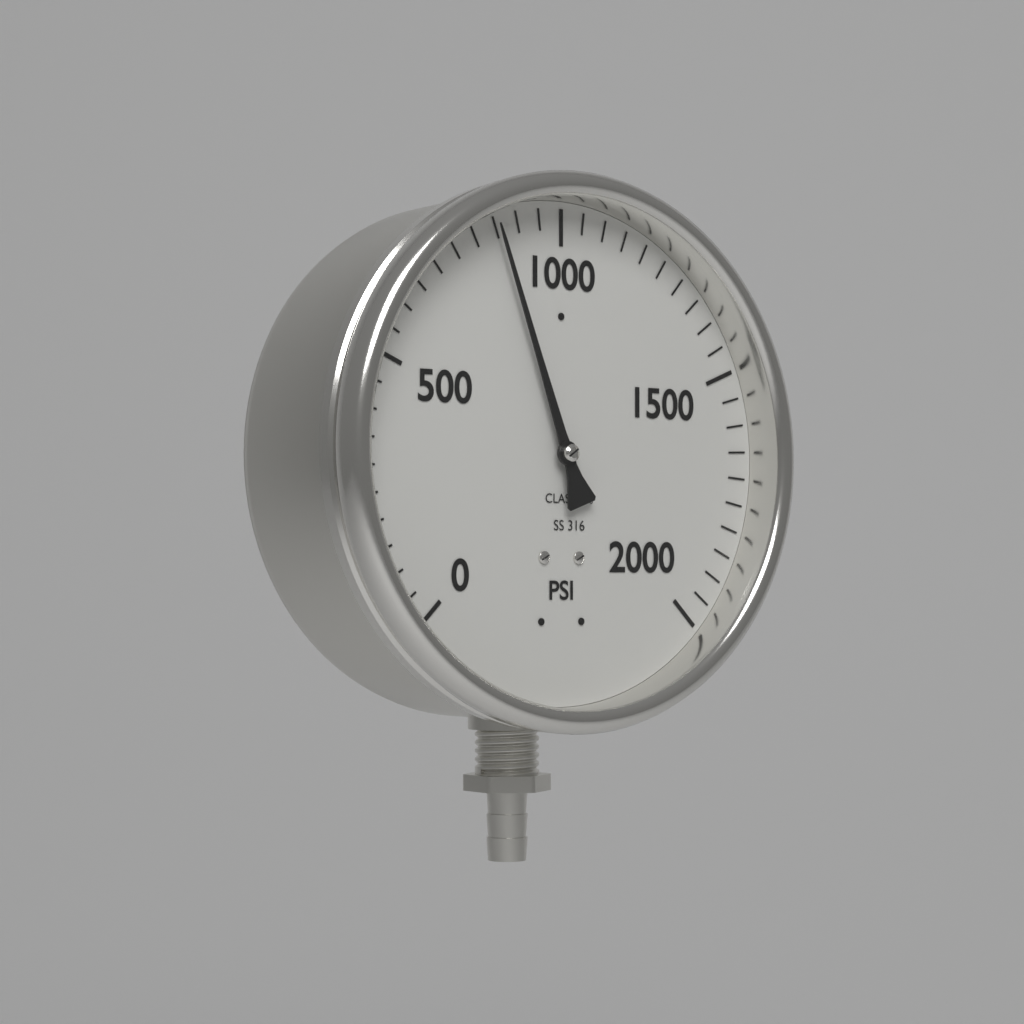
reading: 850 psi
